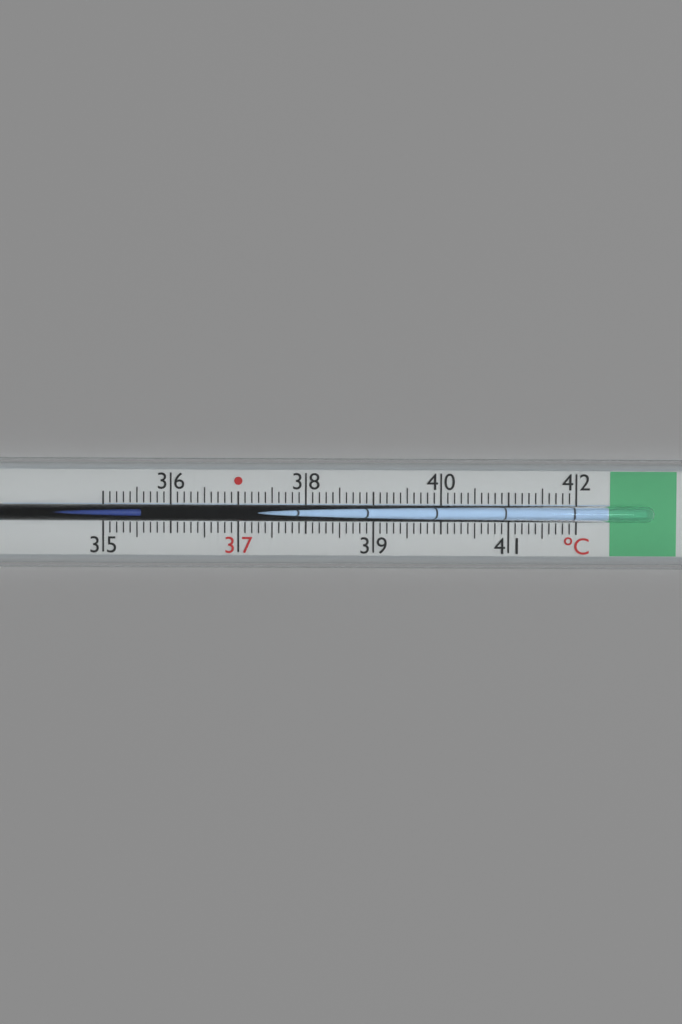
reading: 35.6 °C
